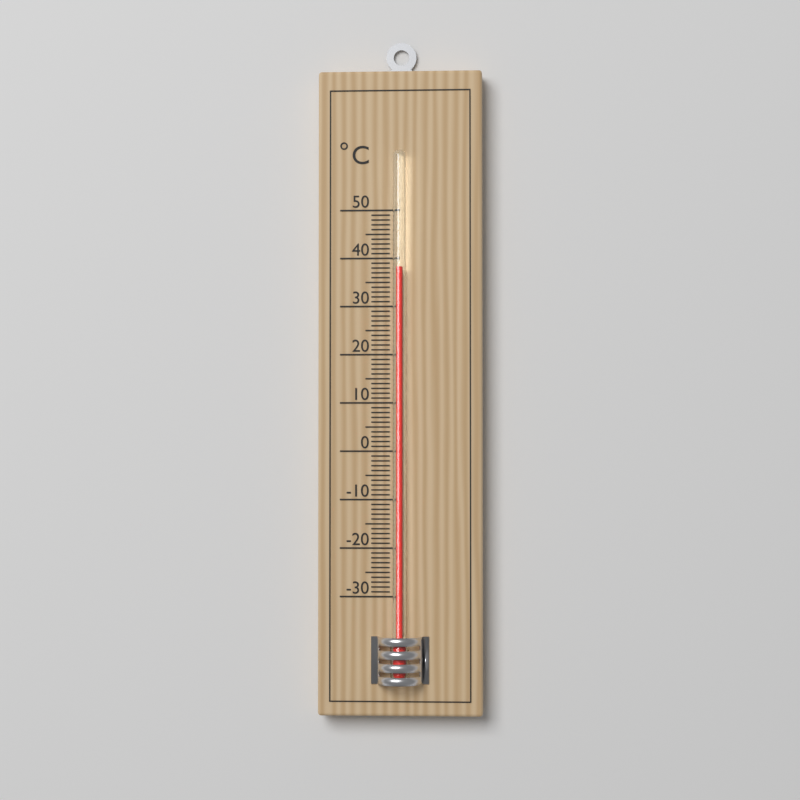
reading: 38 °C
